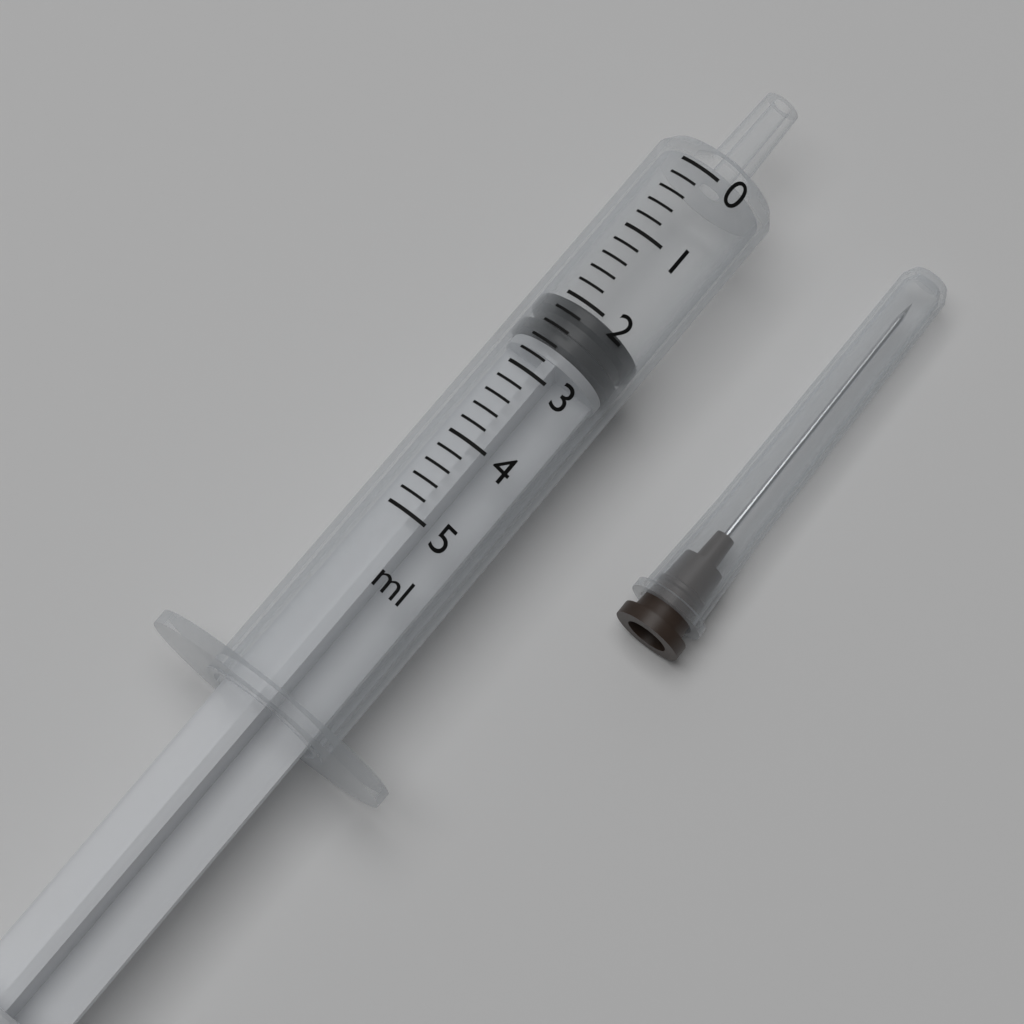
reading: 2.0 ml
